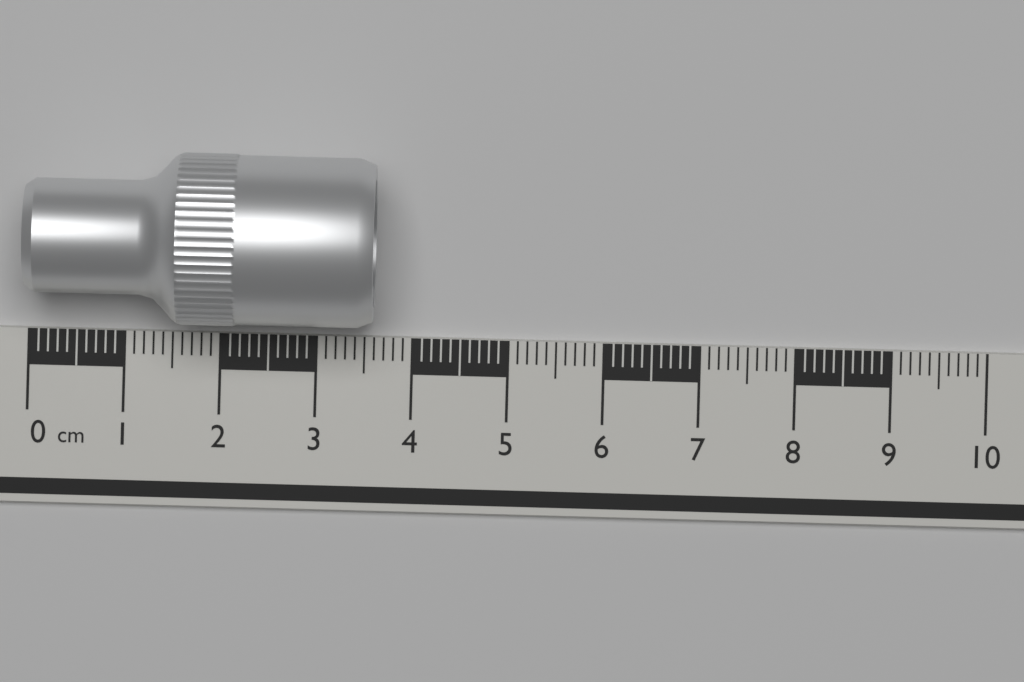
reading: 3.6 cm
